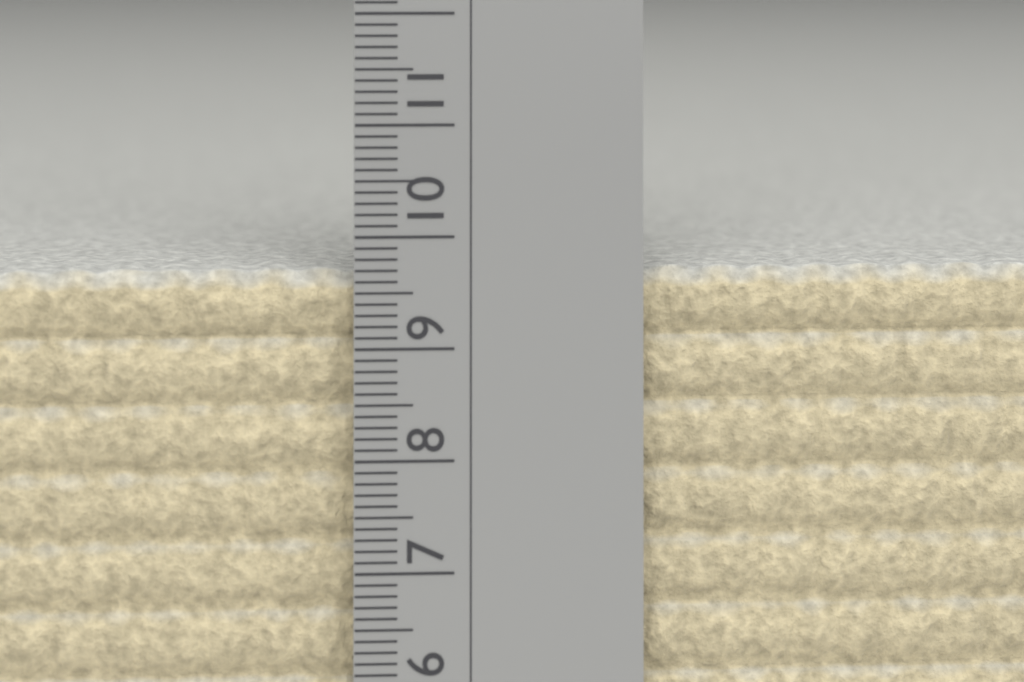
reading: 9.7 cm
